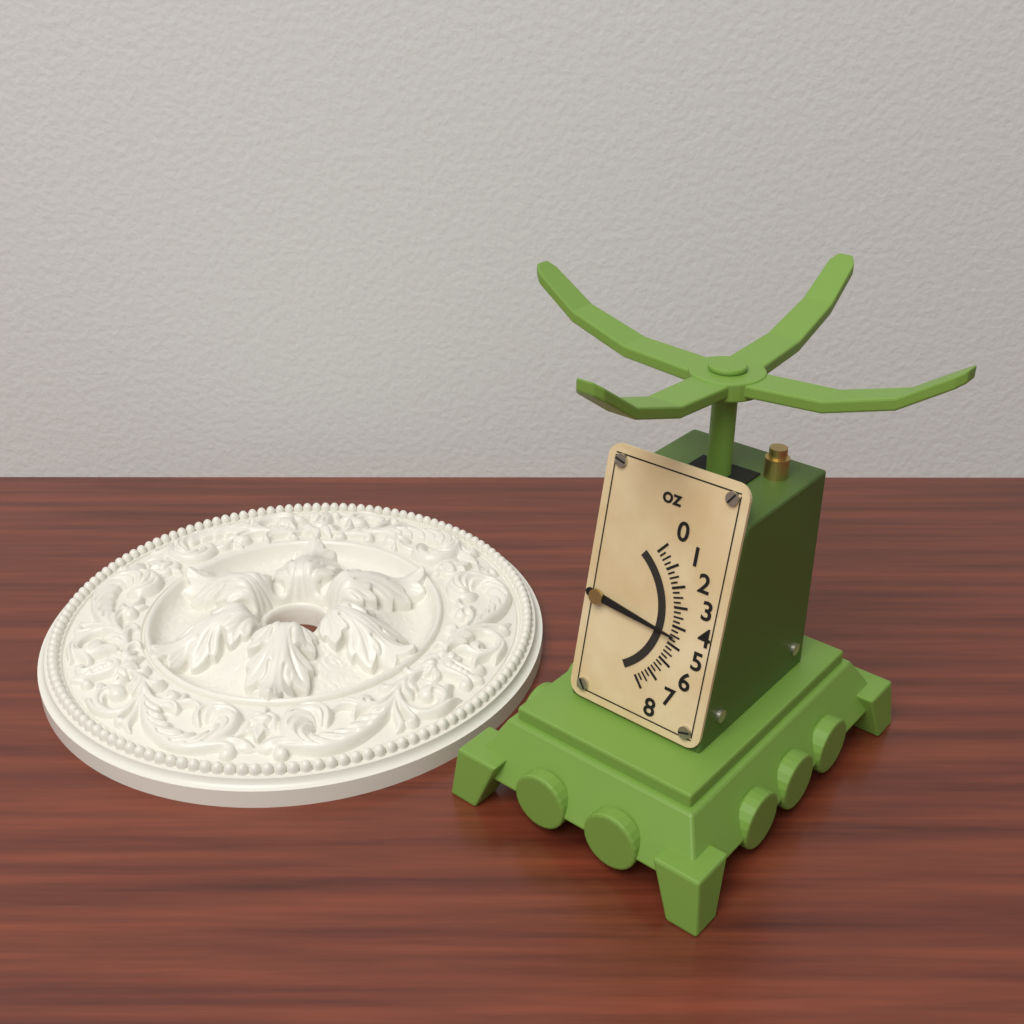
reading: 4.50 oz
